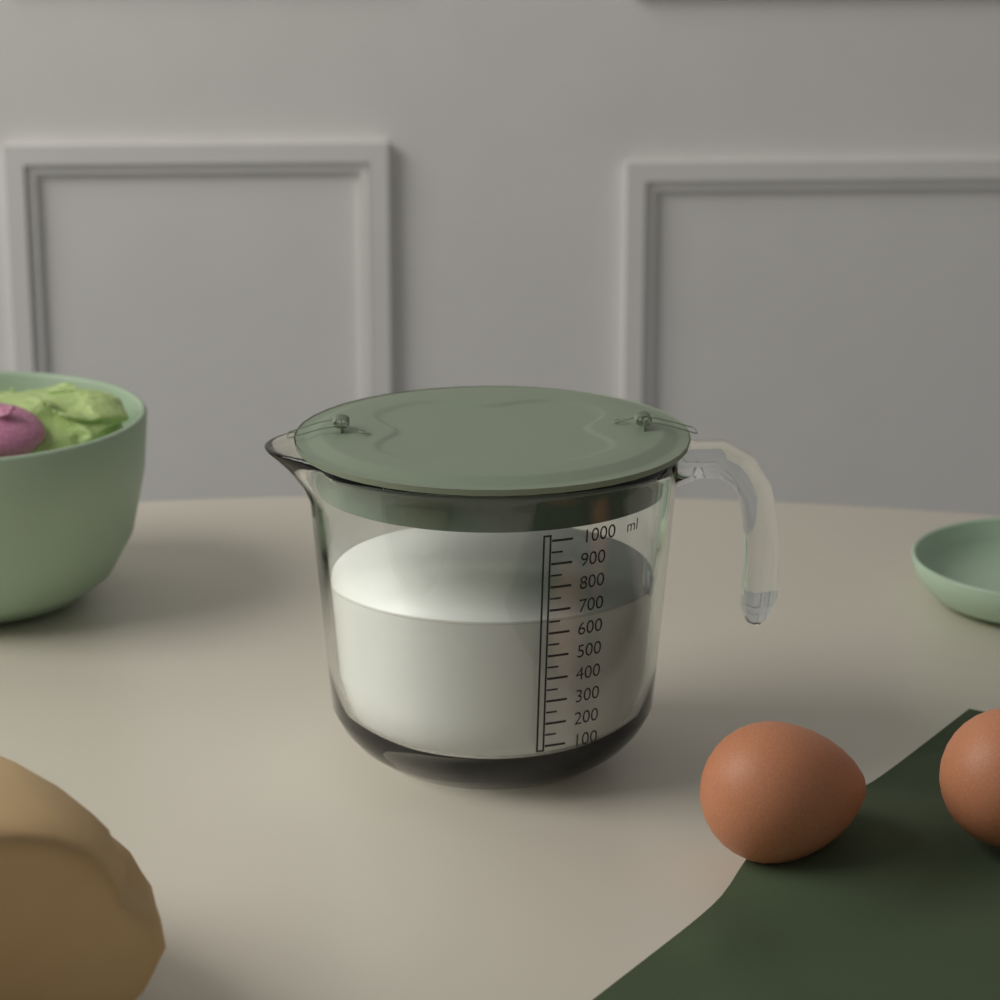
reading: 650 ml
